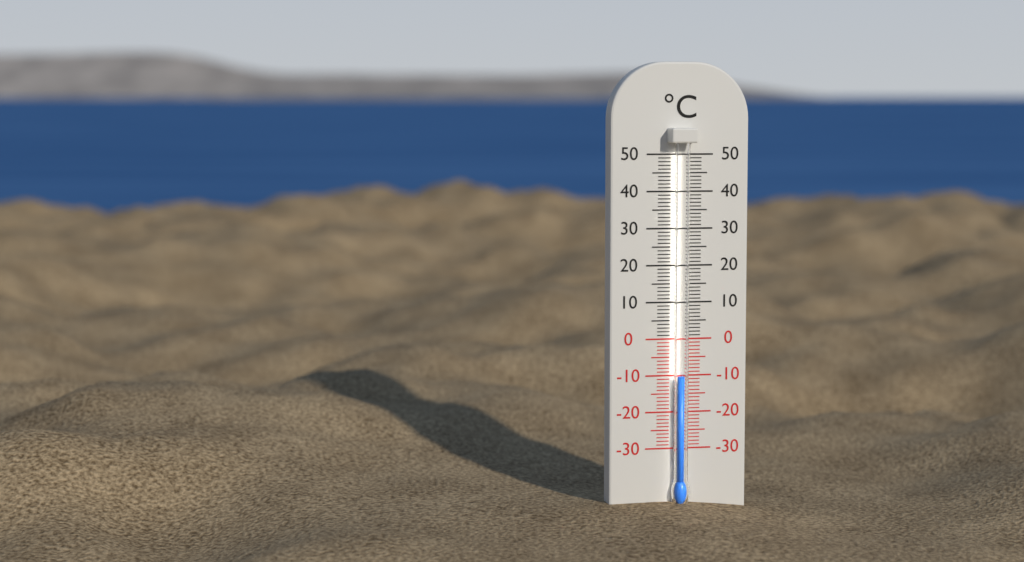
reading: -10 °C
